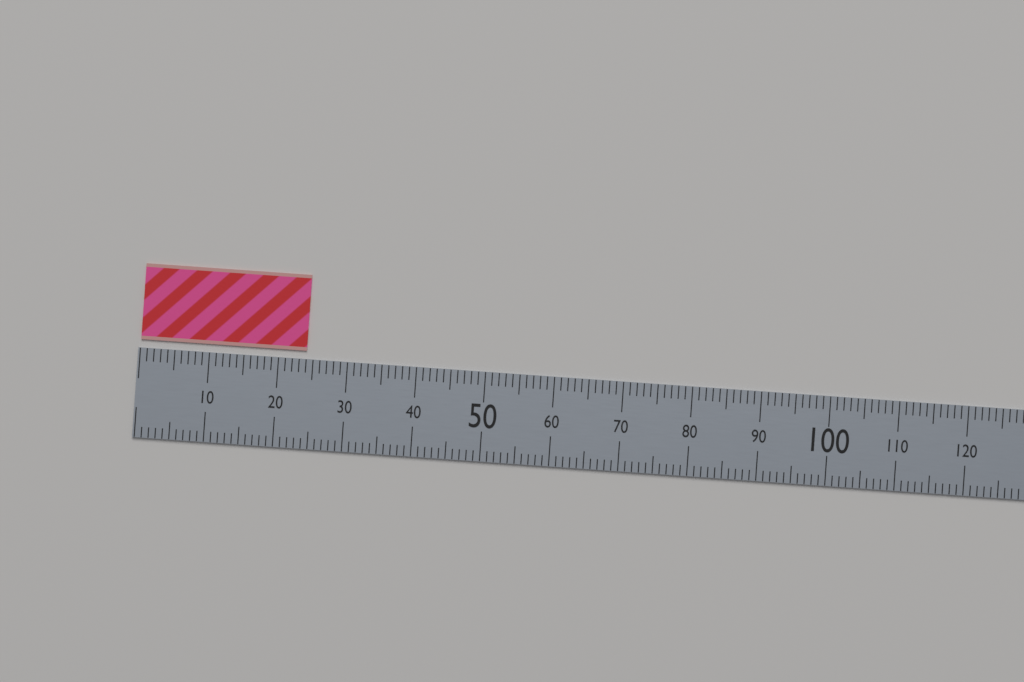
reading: 24 (no unit)
